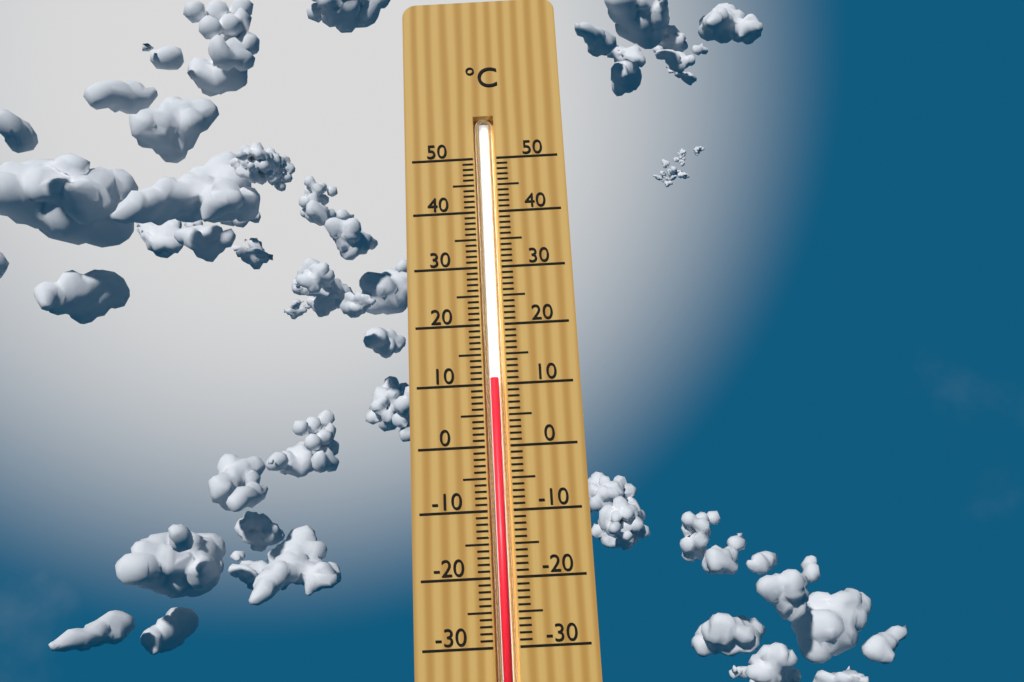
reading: 11 °C
